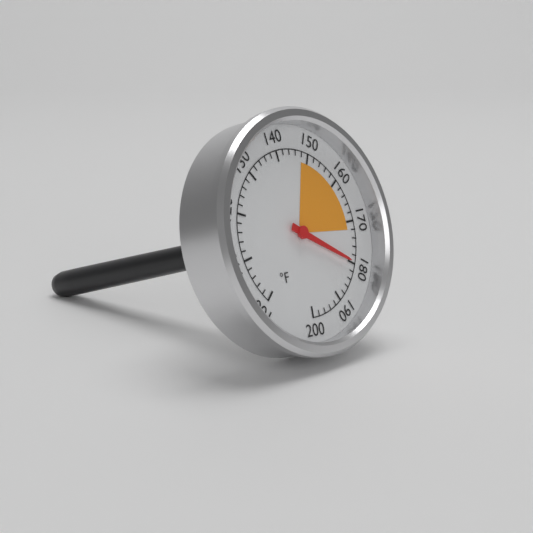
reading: 180 °F
